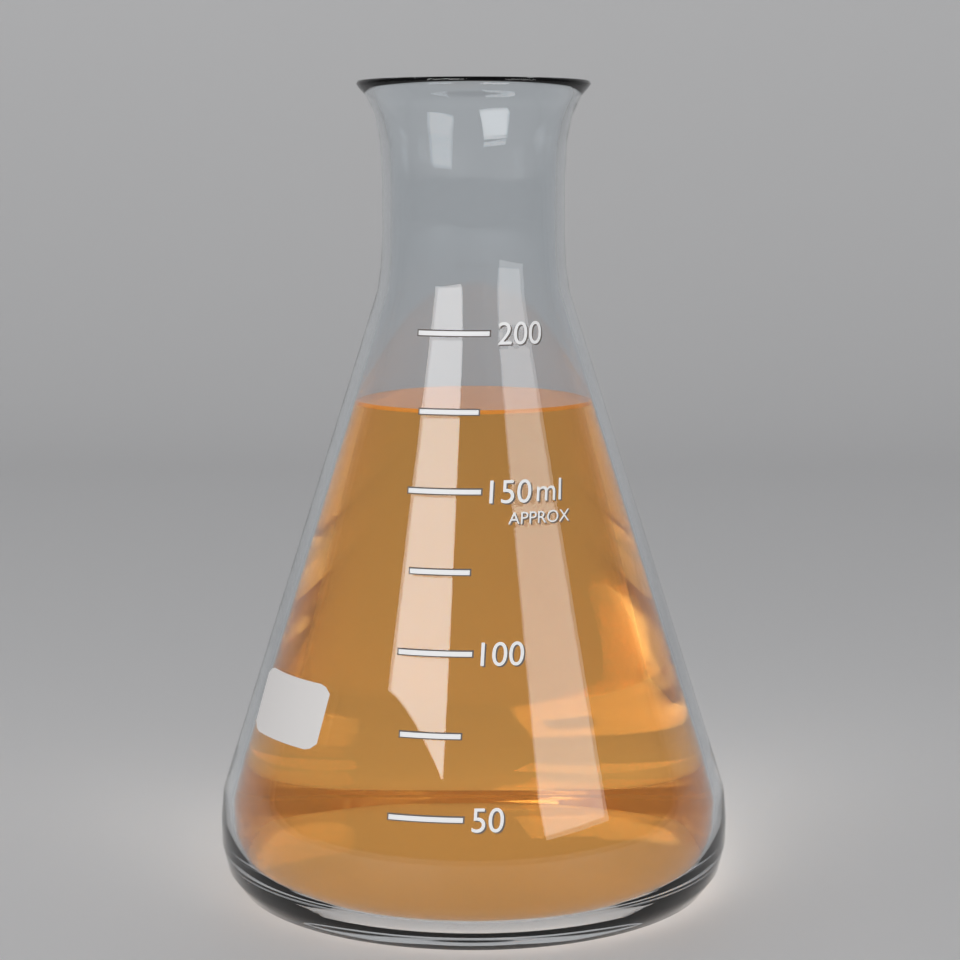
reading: 175 ml
